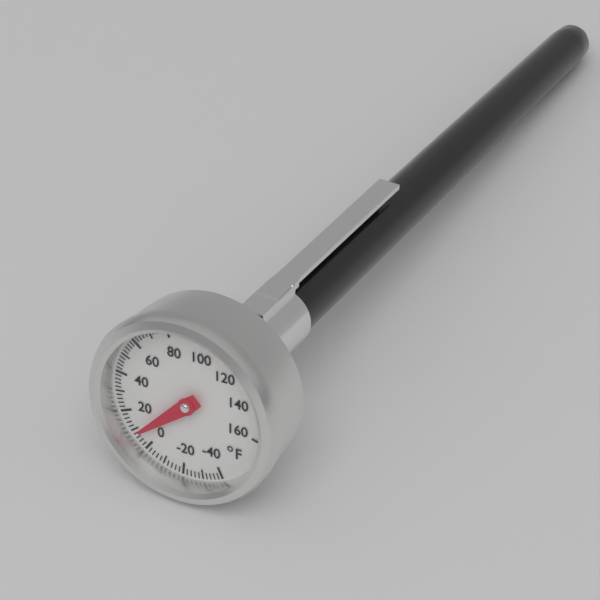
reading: 8 °F
